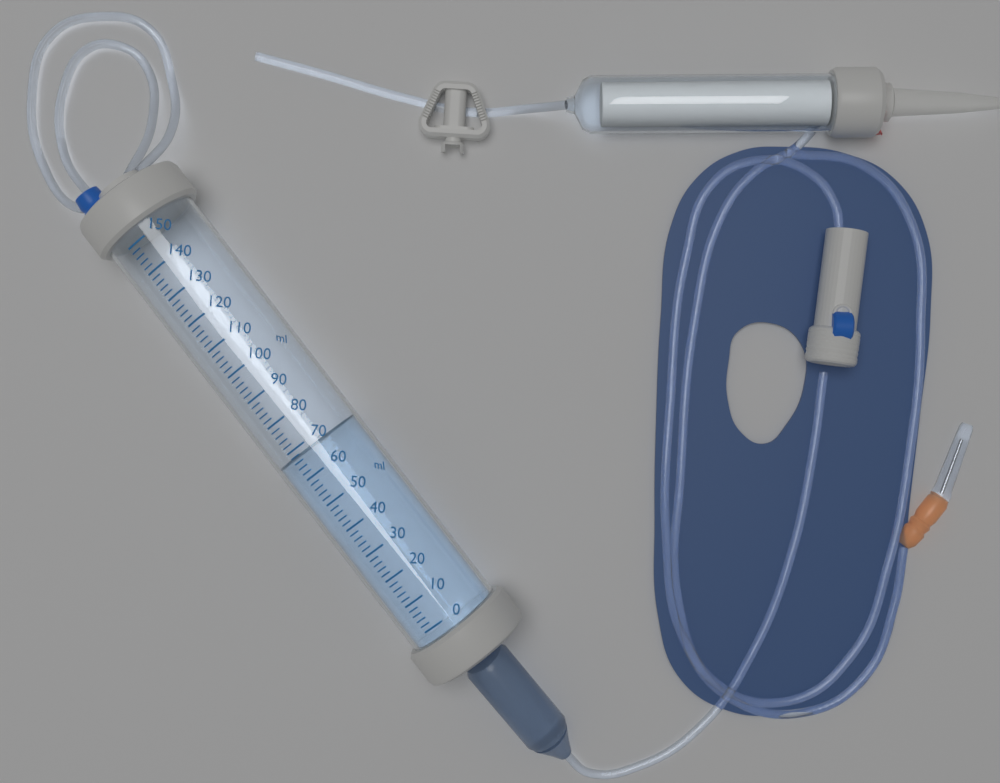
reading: 68 ml
